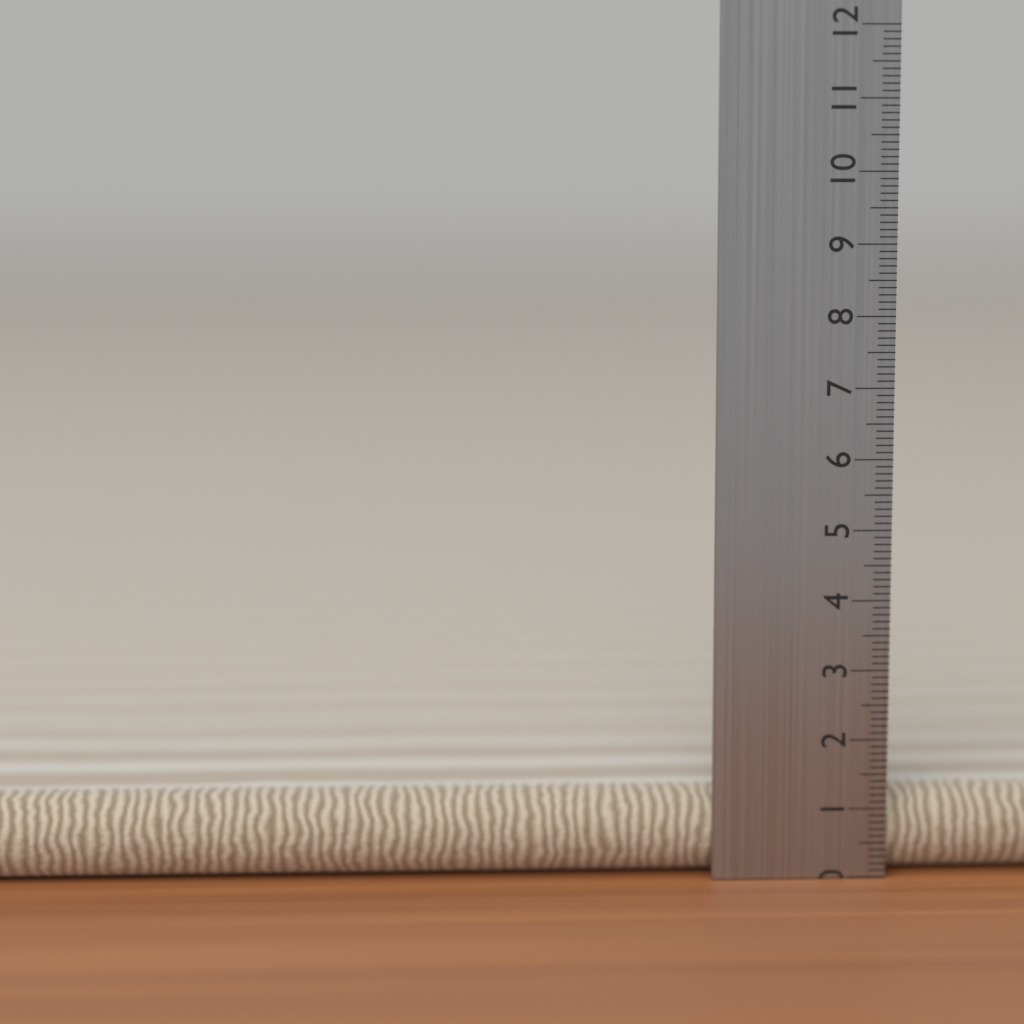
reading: 1.2 cm
